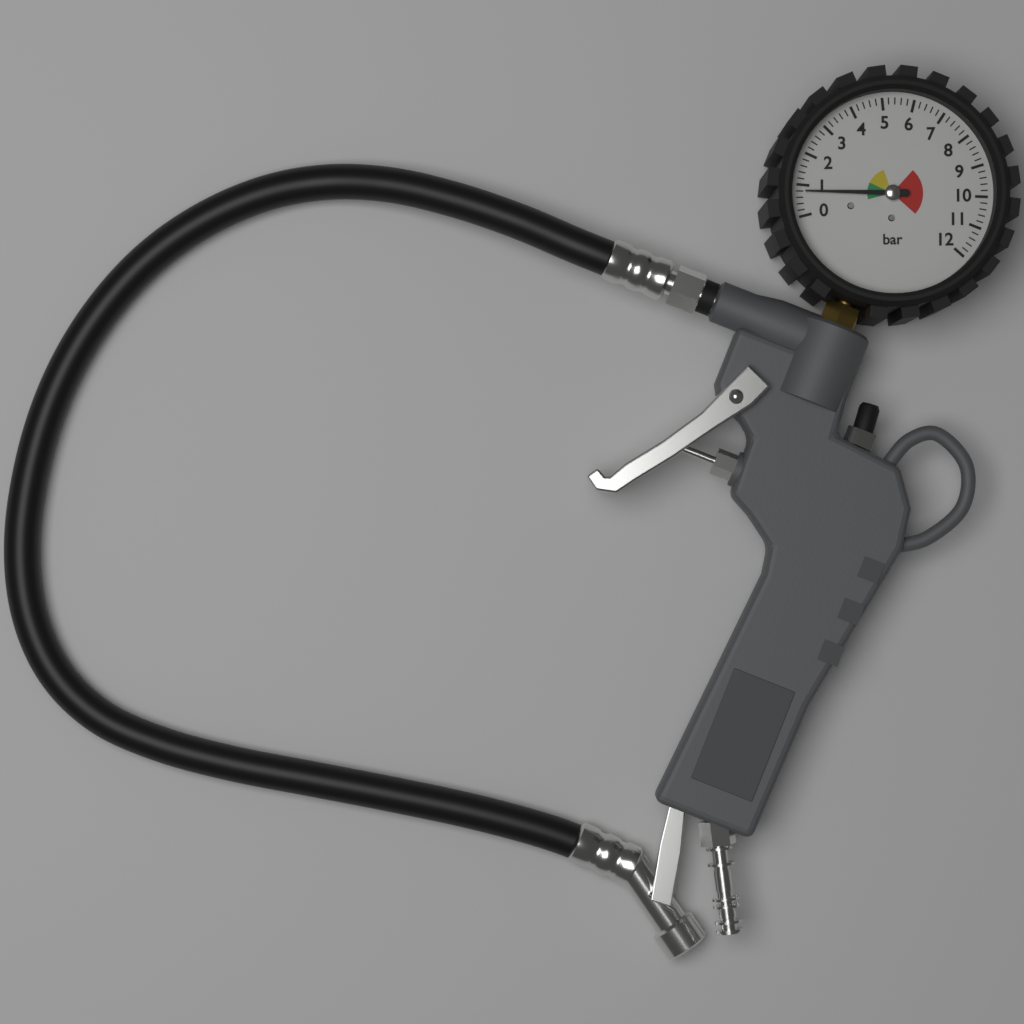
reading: 0.8 bar
